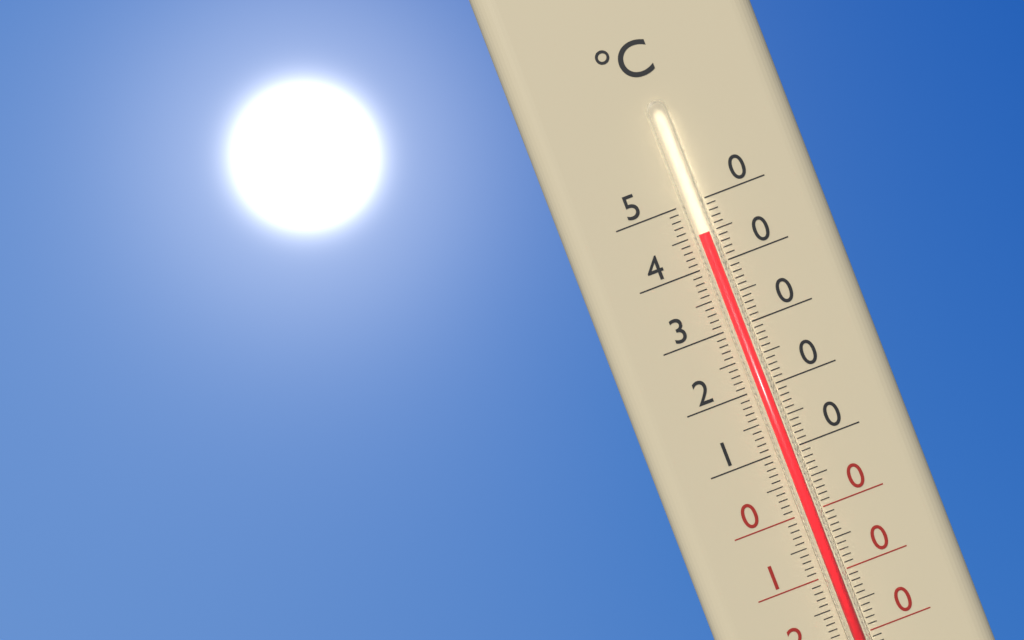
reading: 45 °C
